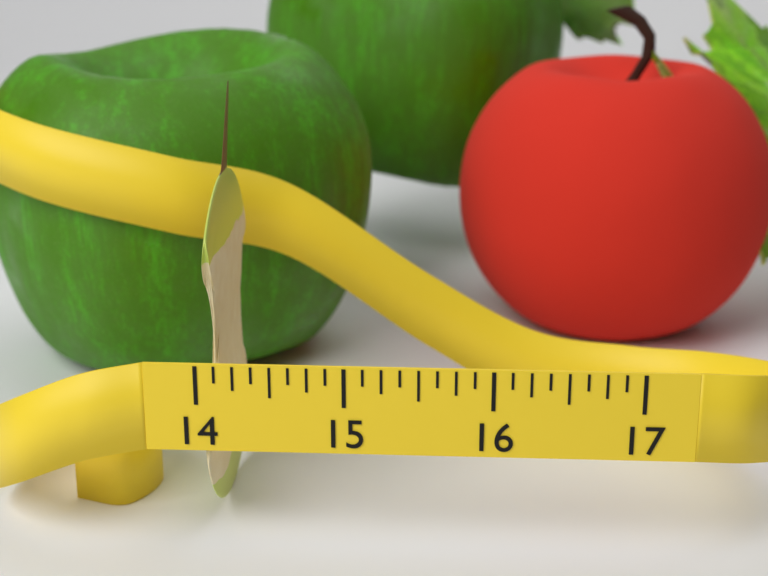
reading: 14.125 (no unit)
